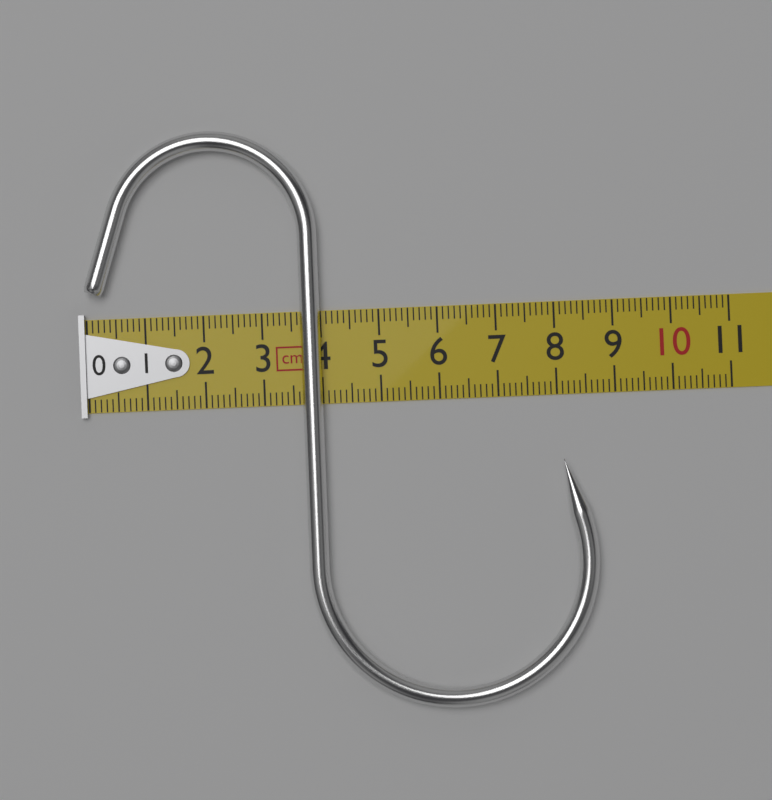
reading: 8.6 cm
